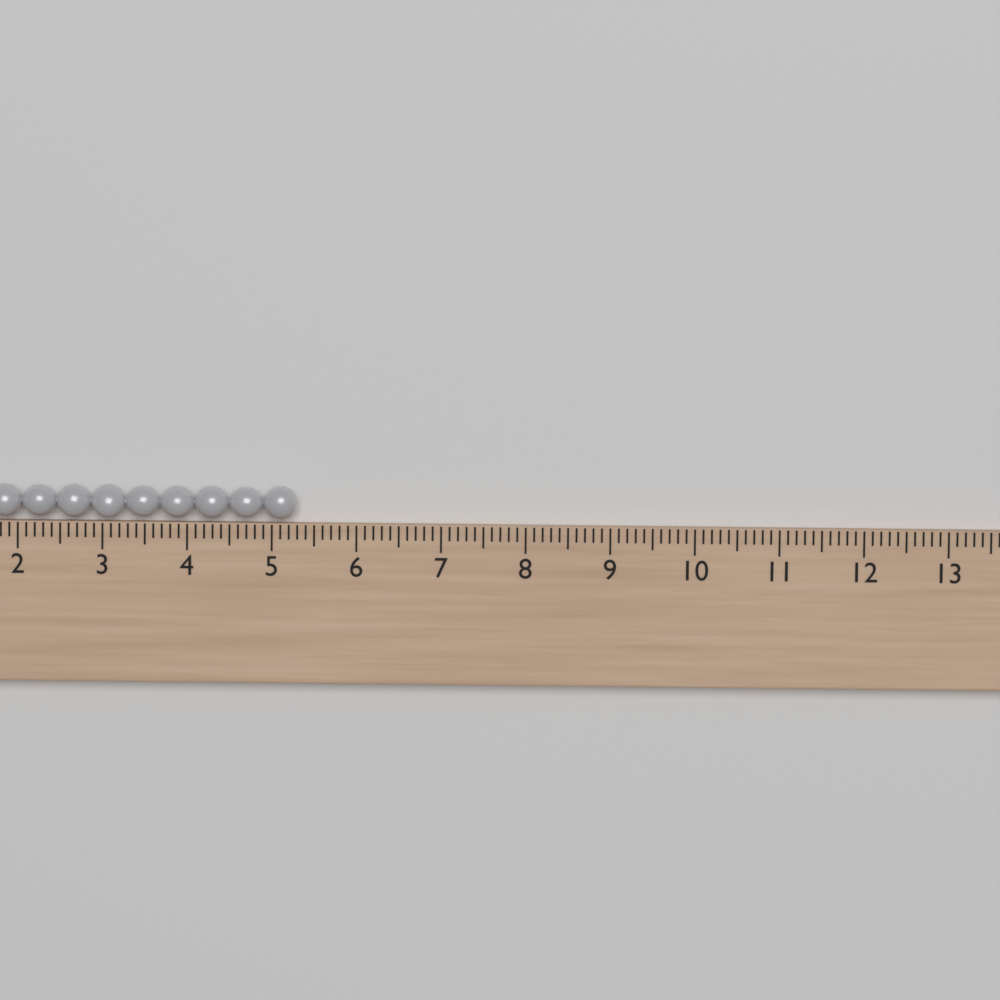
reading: 5.3 (no unit)
